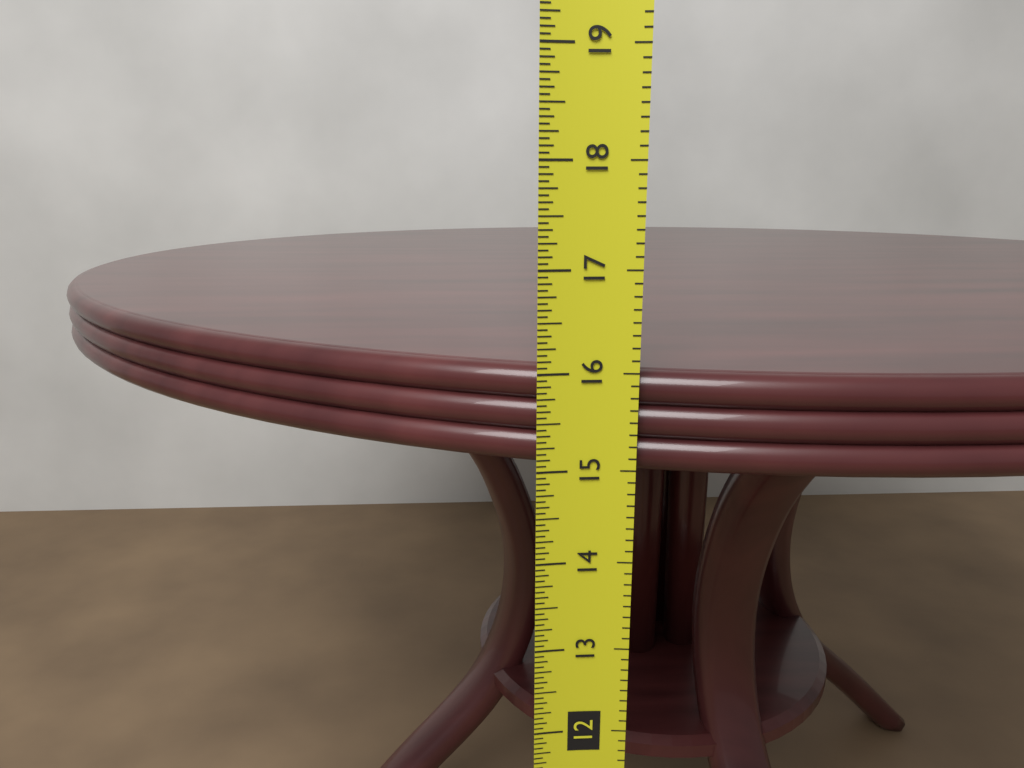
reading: 16.0000 in
